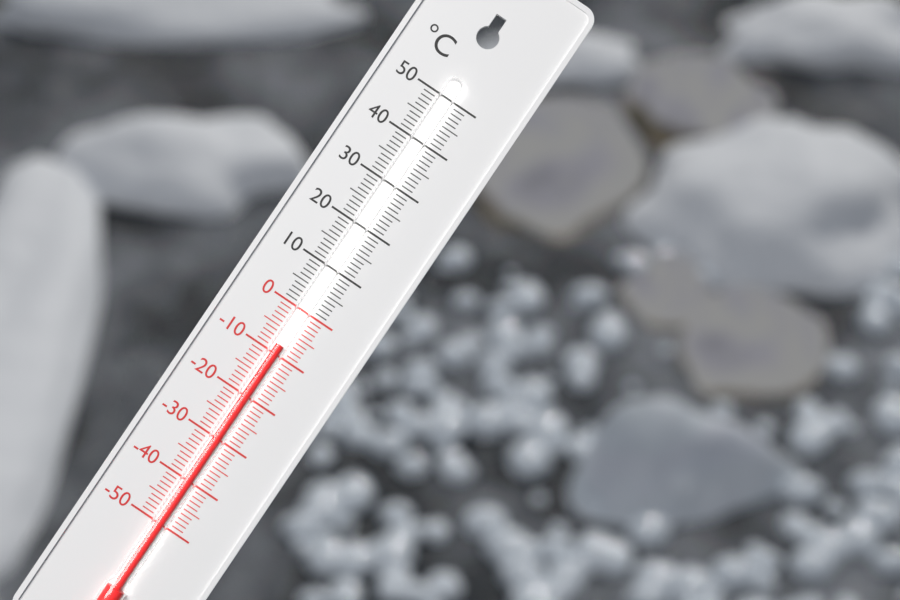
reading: -8 °C
